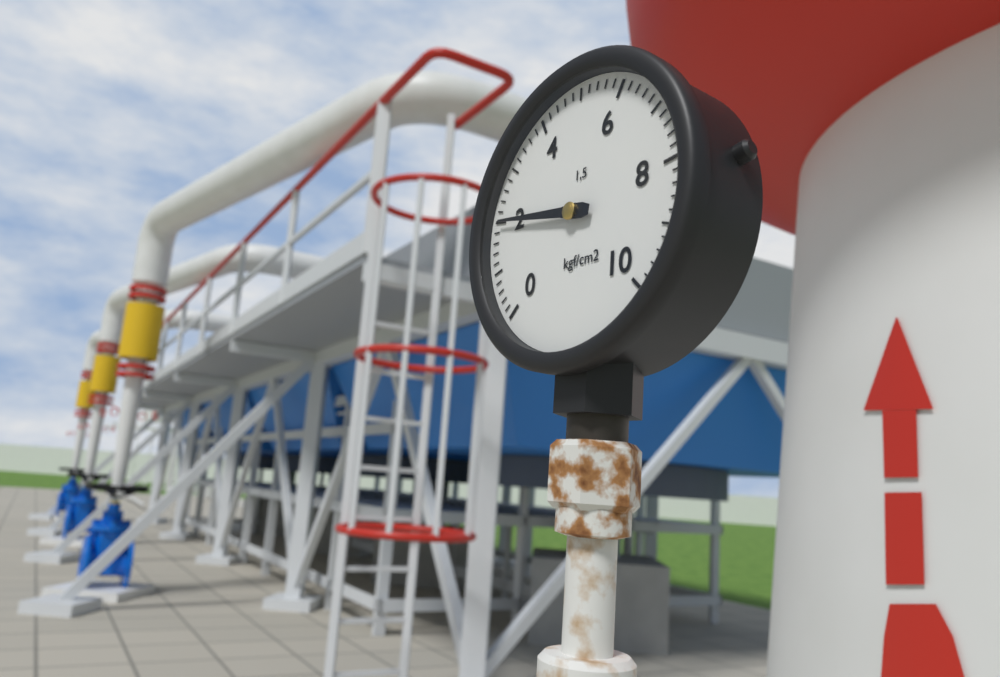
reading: 2.0 kgf/cm²
